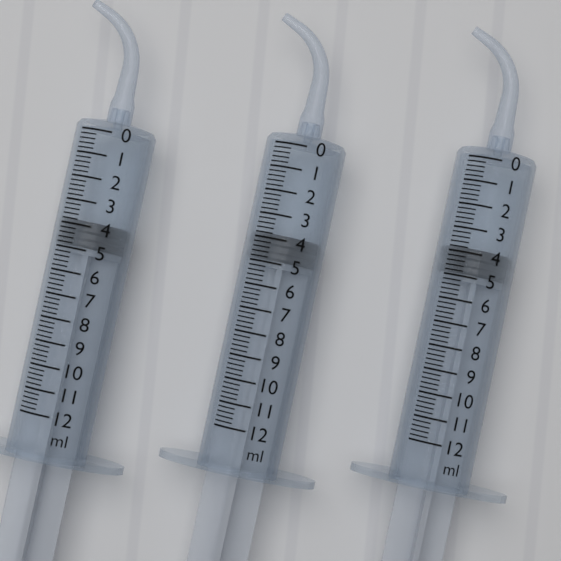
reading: 3.8 ml
